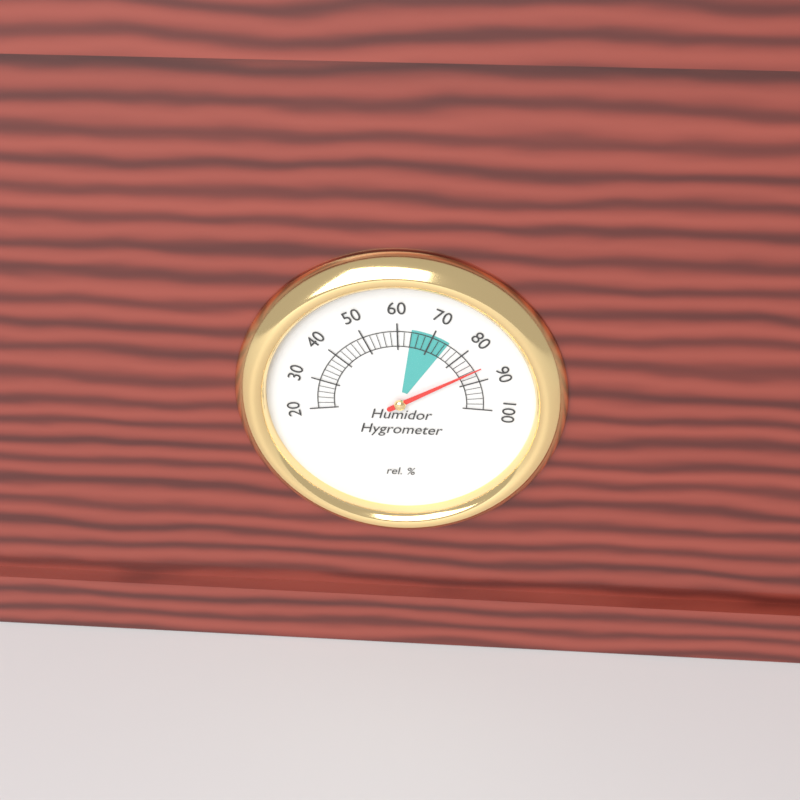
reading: 86 %
